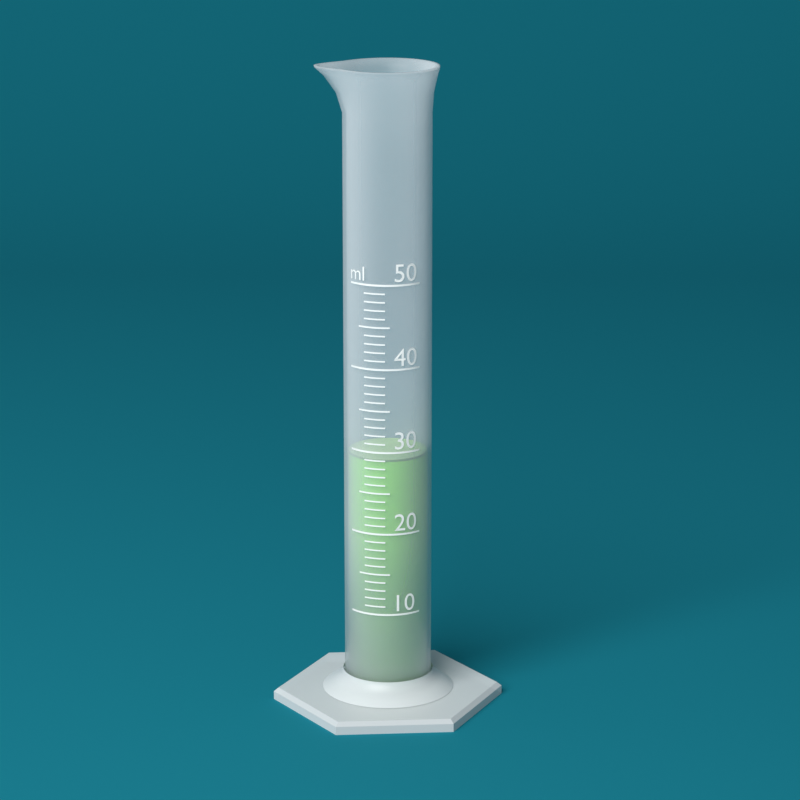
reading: 29 ml
